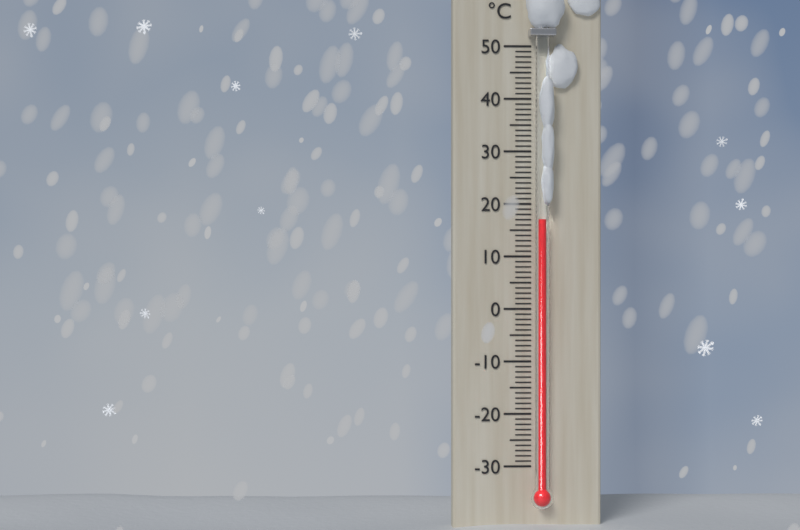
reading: 17 °C
